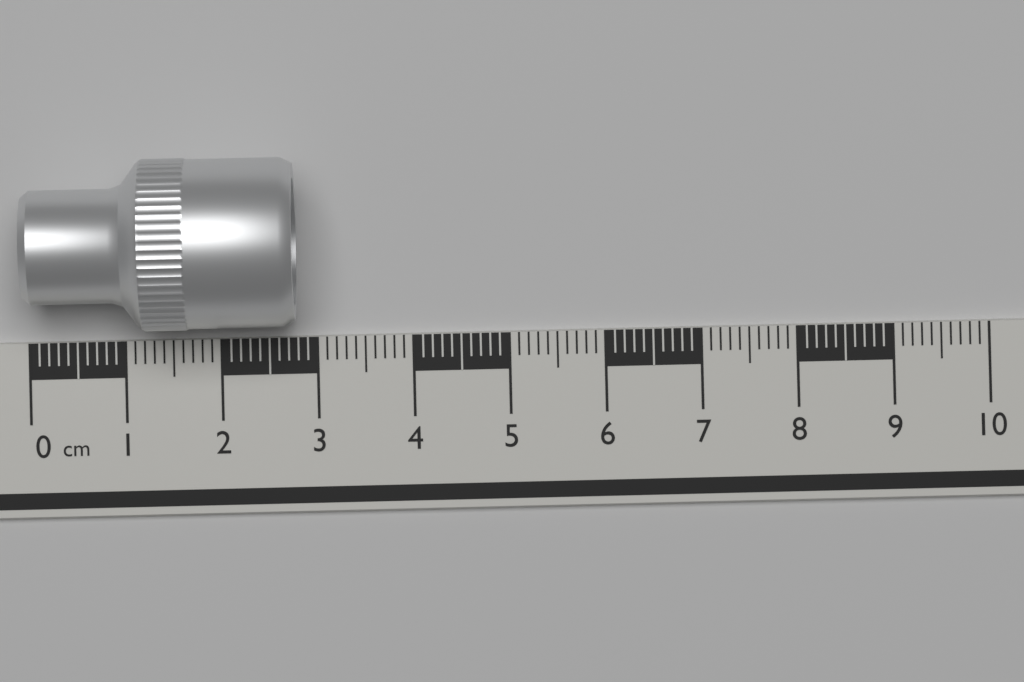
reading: 2.8 cm
